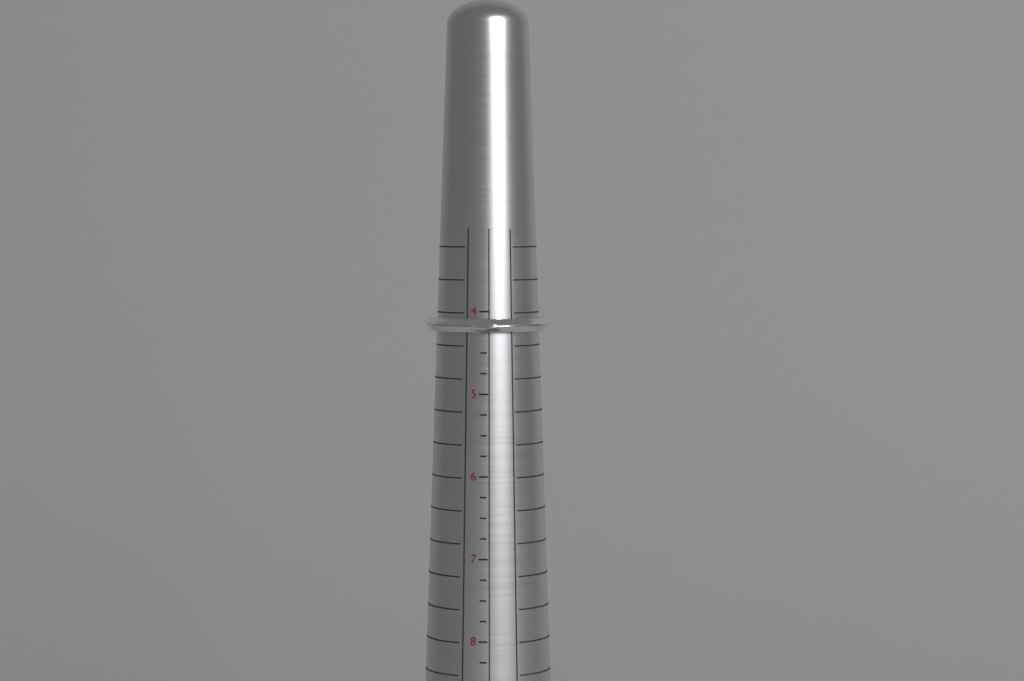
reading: 4.25 (no unit)
